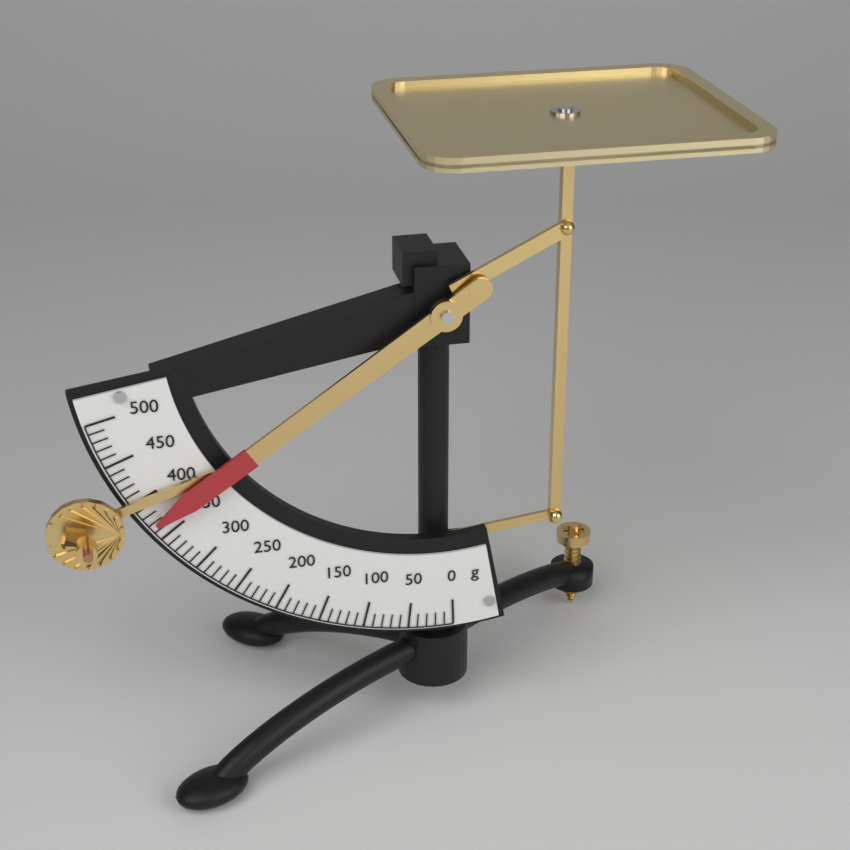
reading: 370 g
